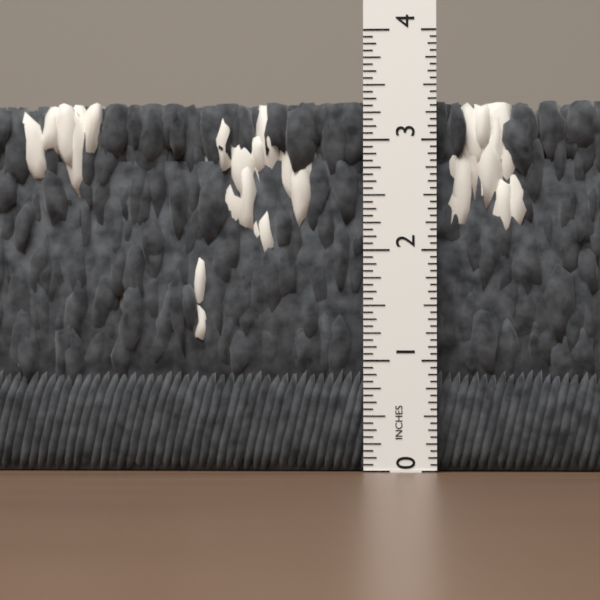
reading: 3.3750 in
